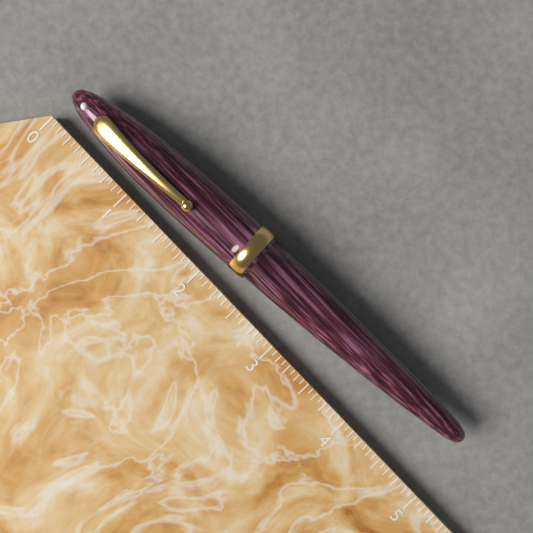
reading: 4.8750 (no unit)
